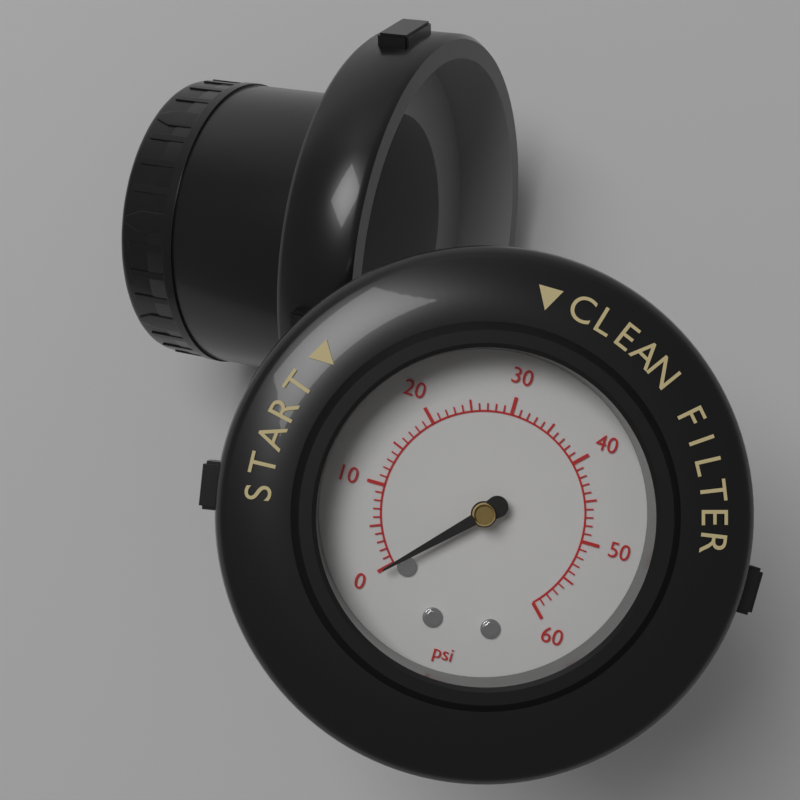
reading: 0 psi
